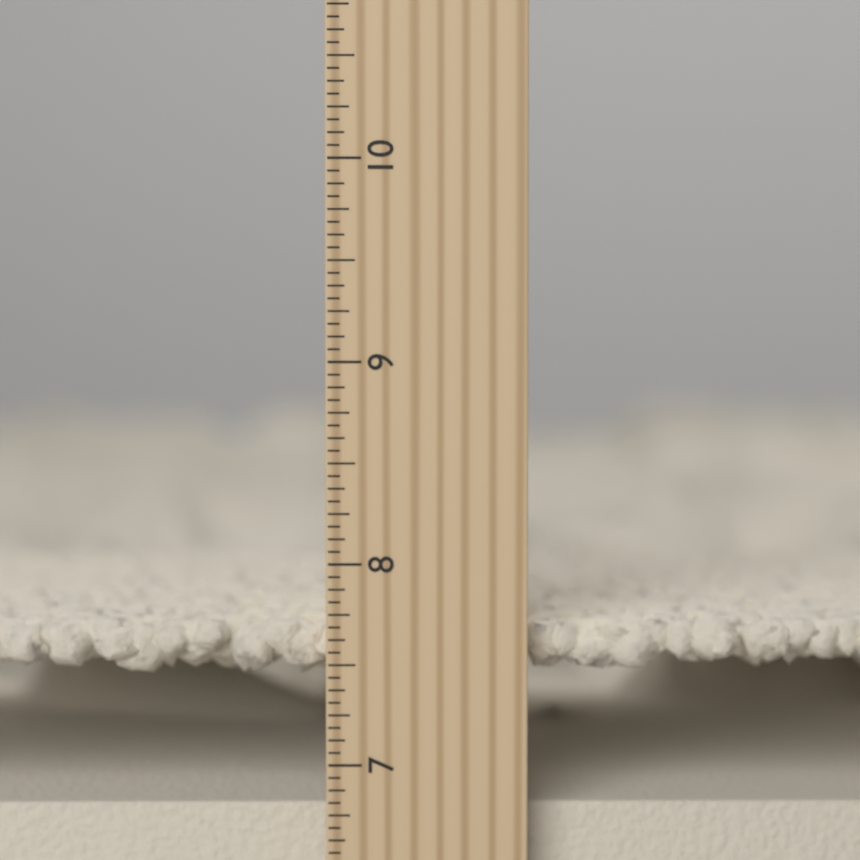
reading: 7.6875 inch
